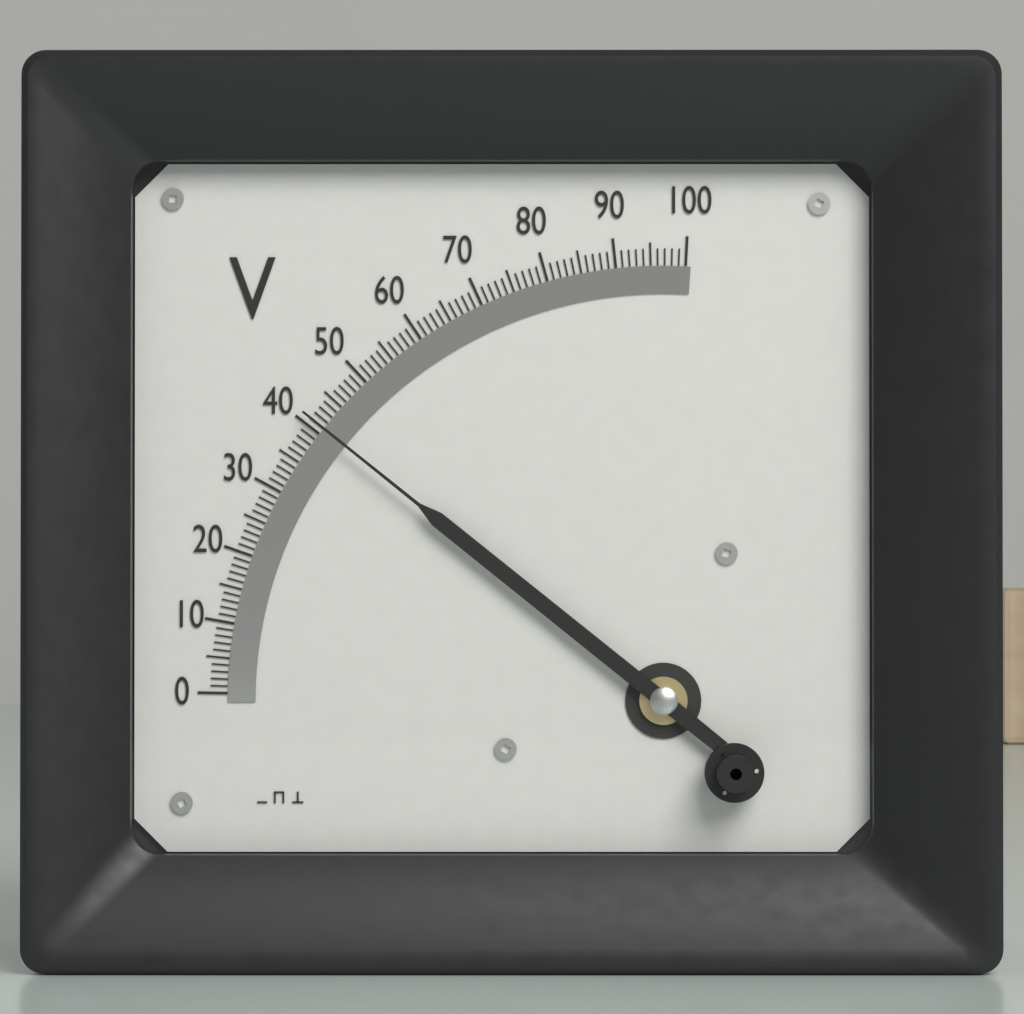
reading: 41 V
